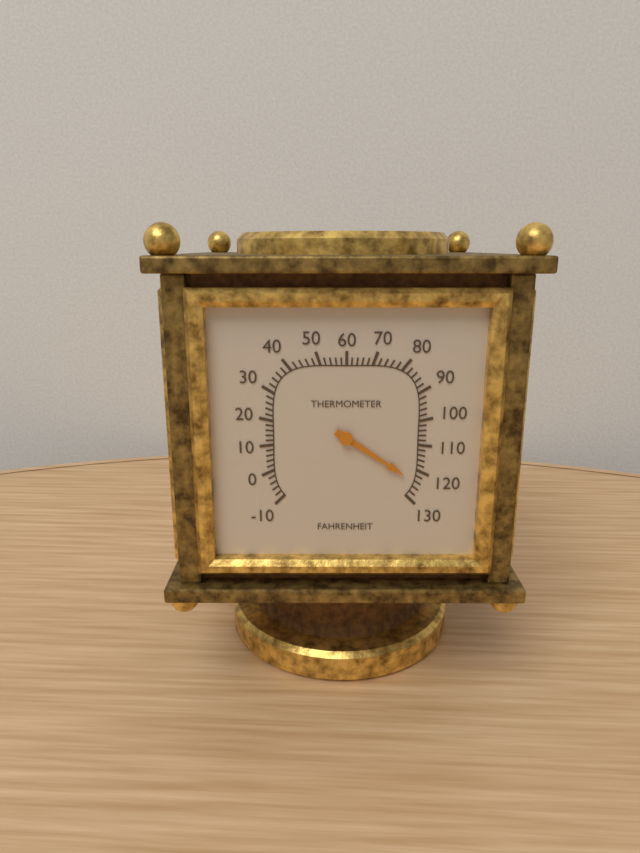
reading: 124 °F
